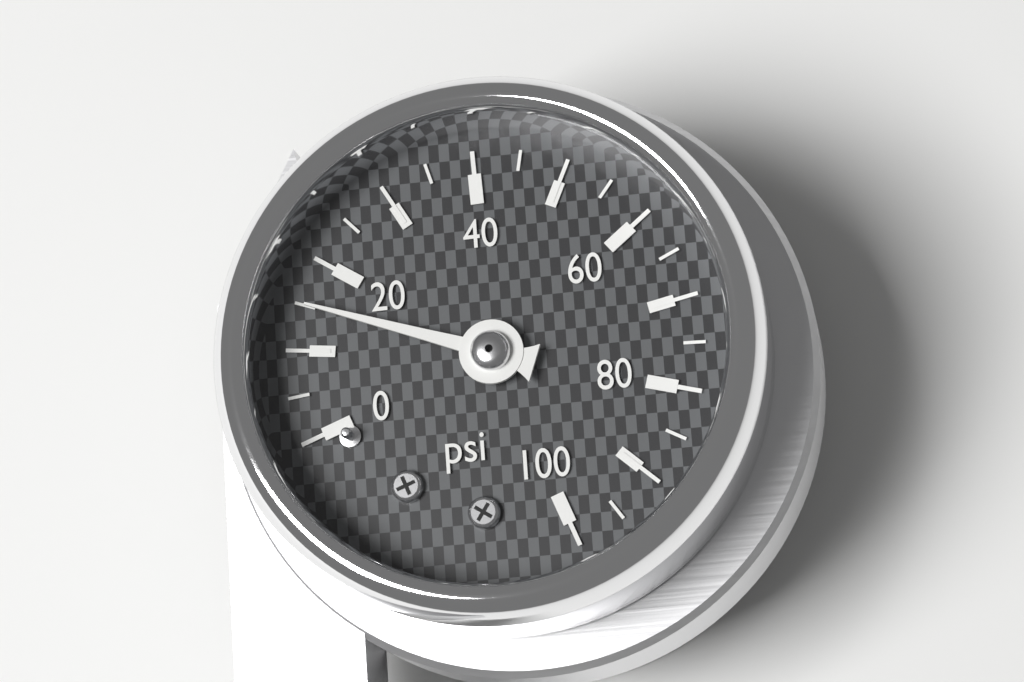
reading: 15 psi
